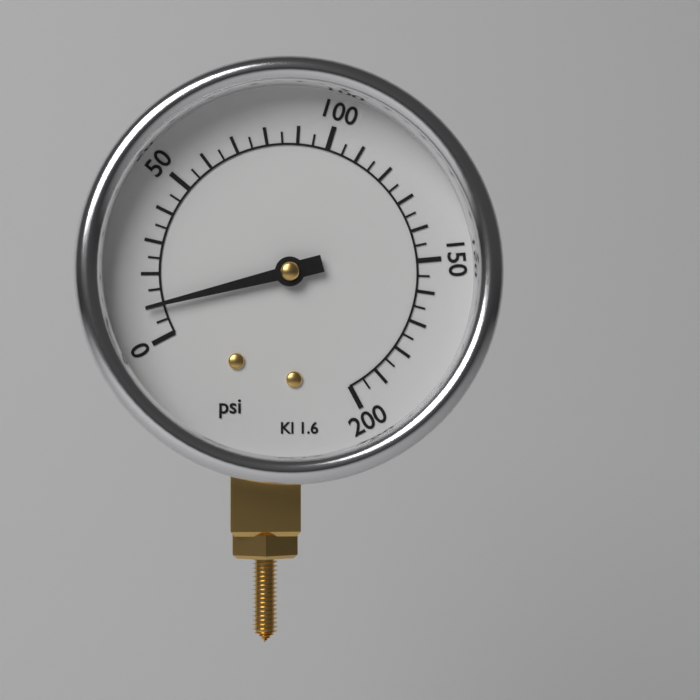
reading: 10 psi
